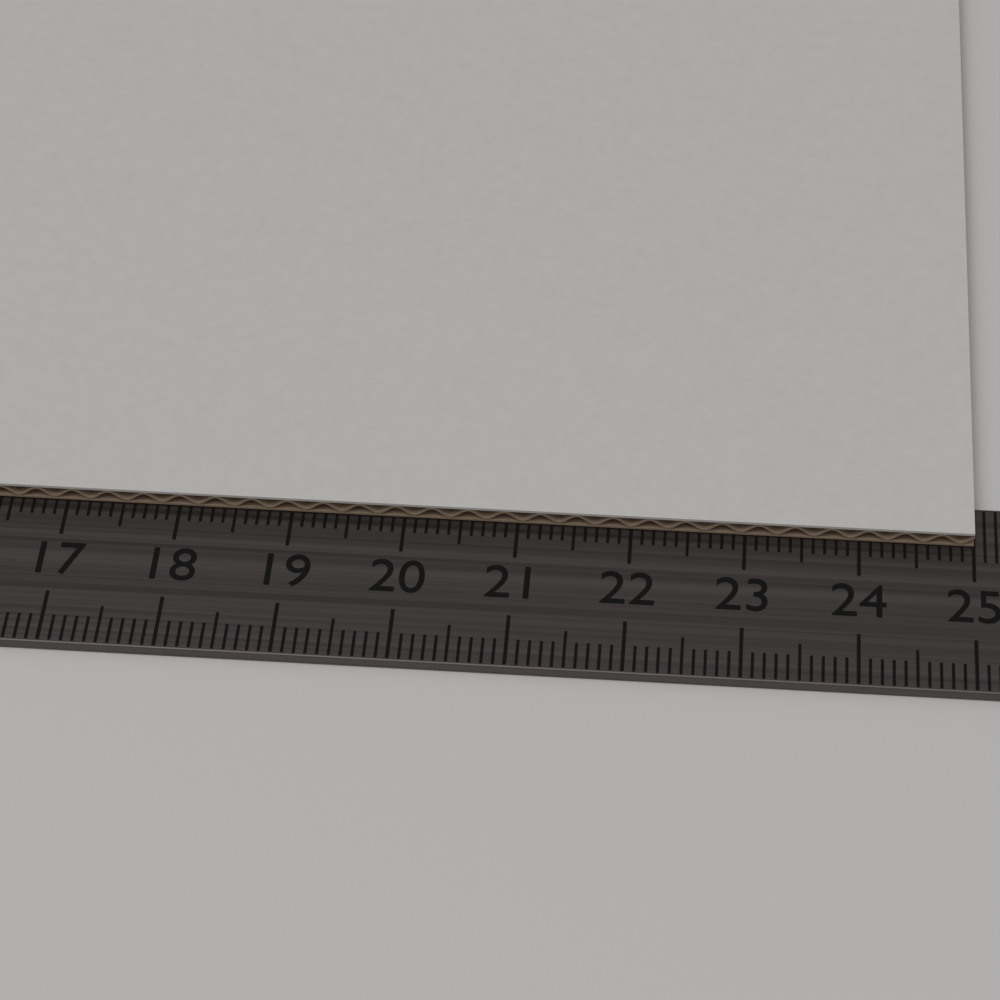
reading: 25.0 cm
